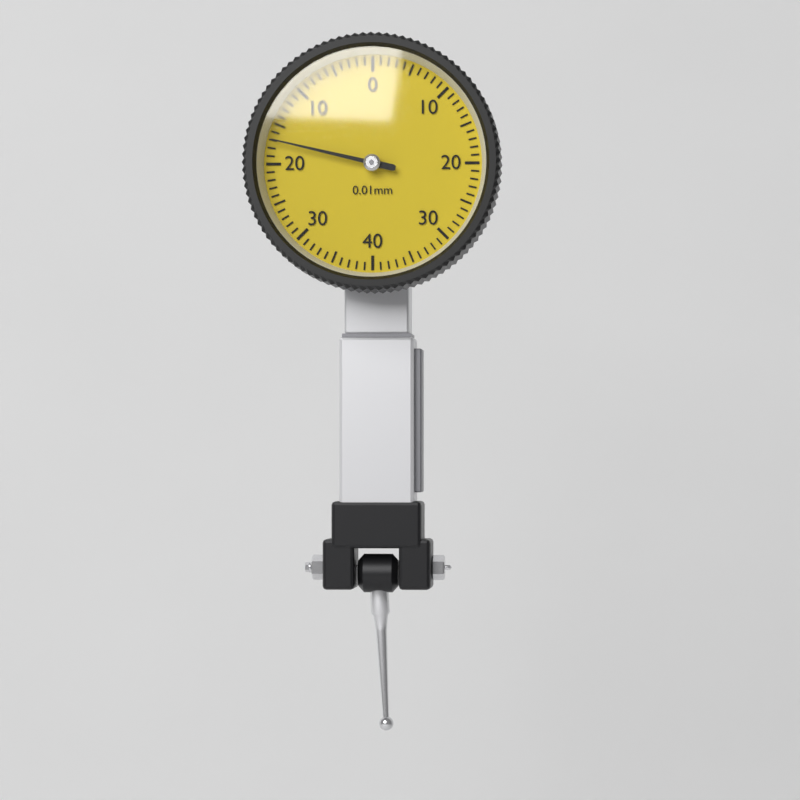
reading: 0.17 mm
